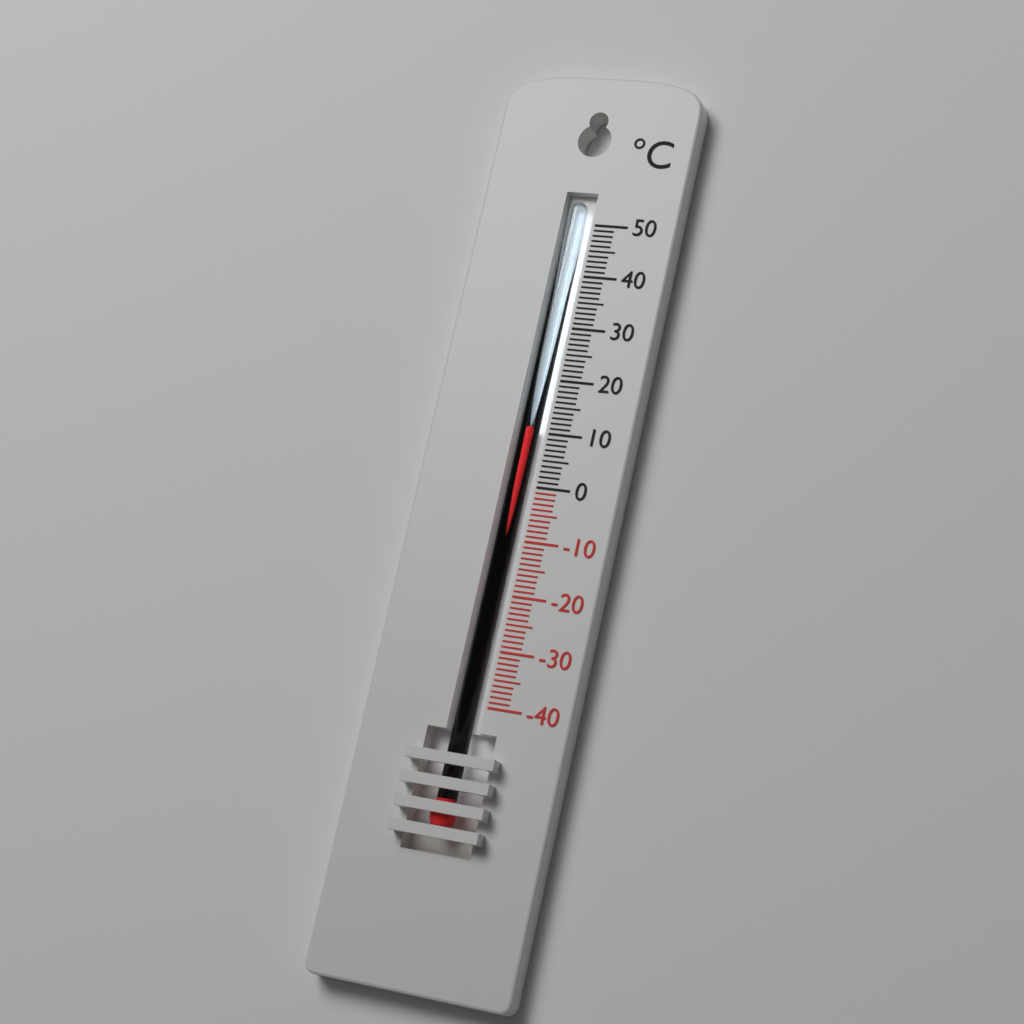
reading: 11 °C
